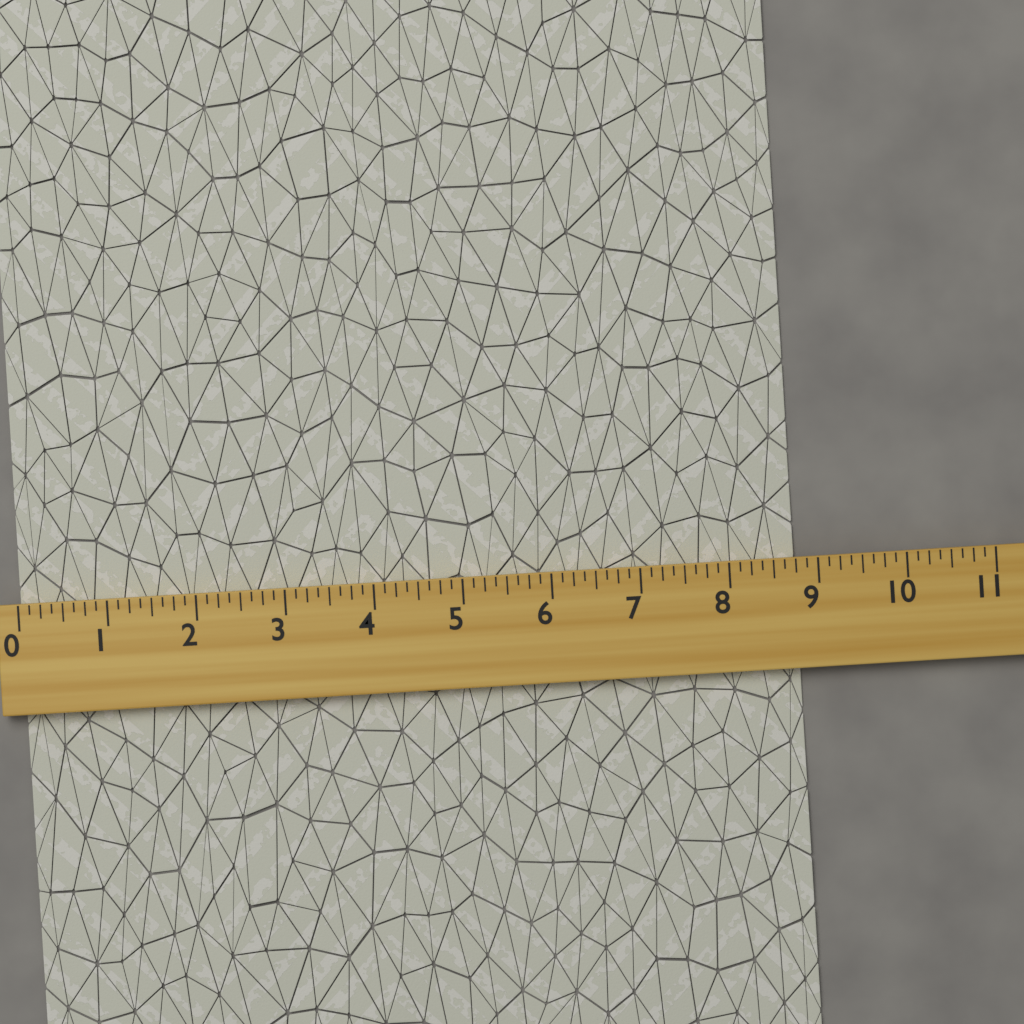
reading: 8.750 (no unit)
